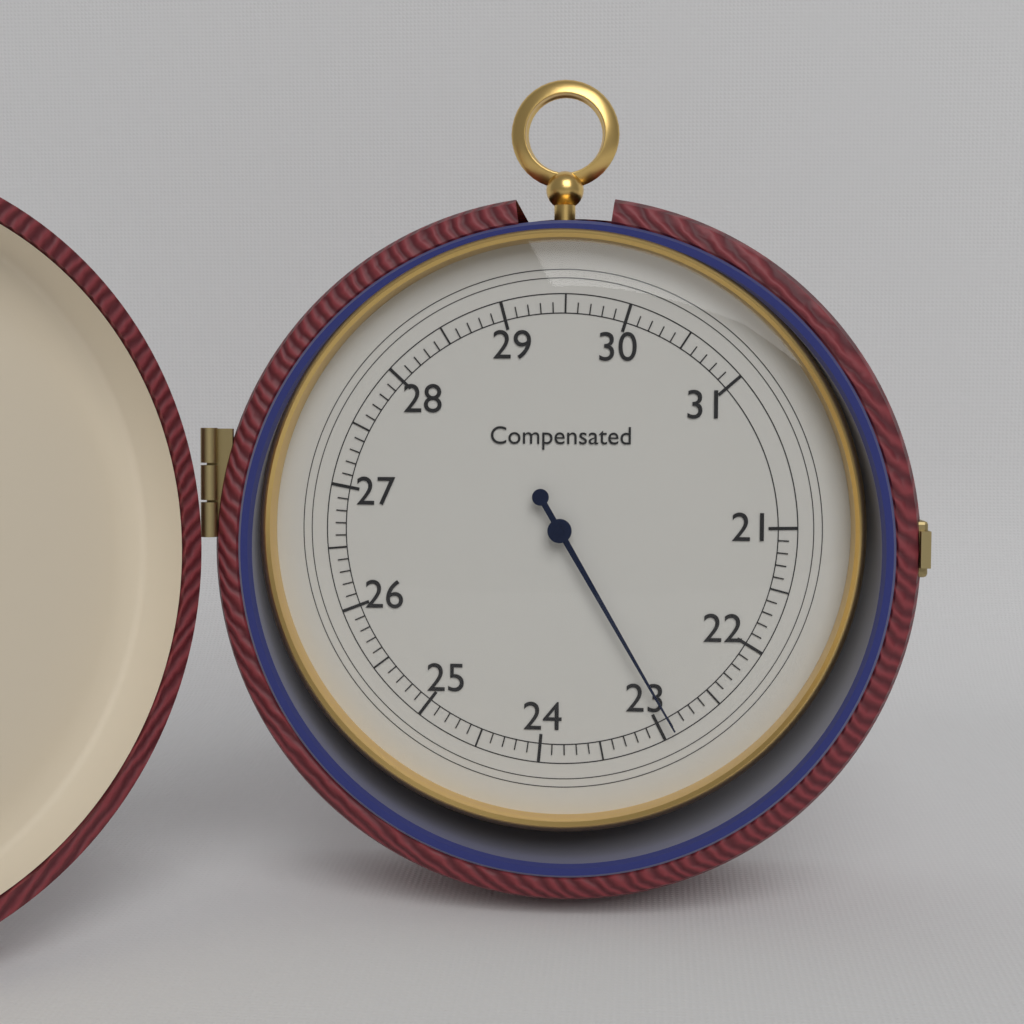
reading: 22.9 (no unit)
